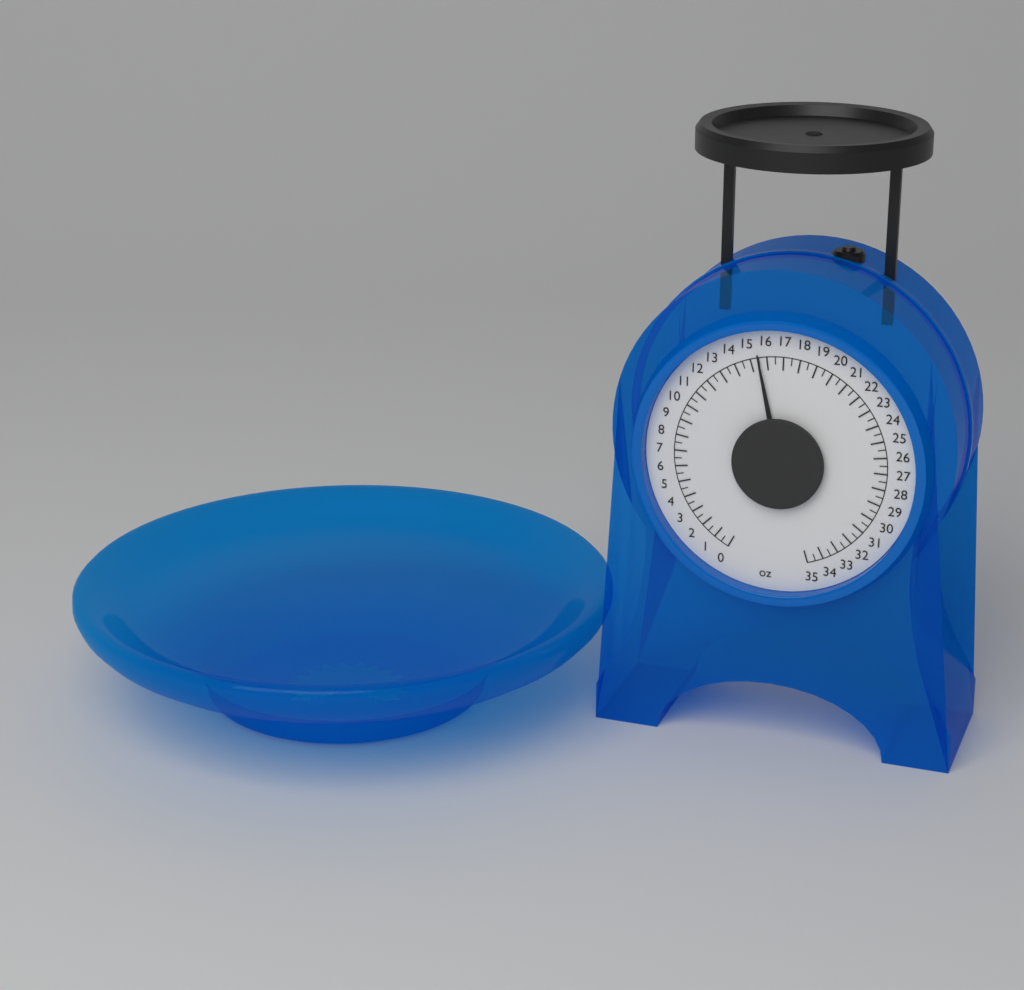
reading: 15.5 oz
